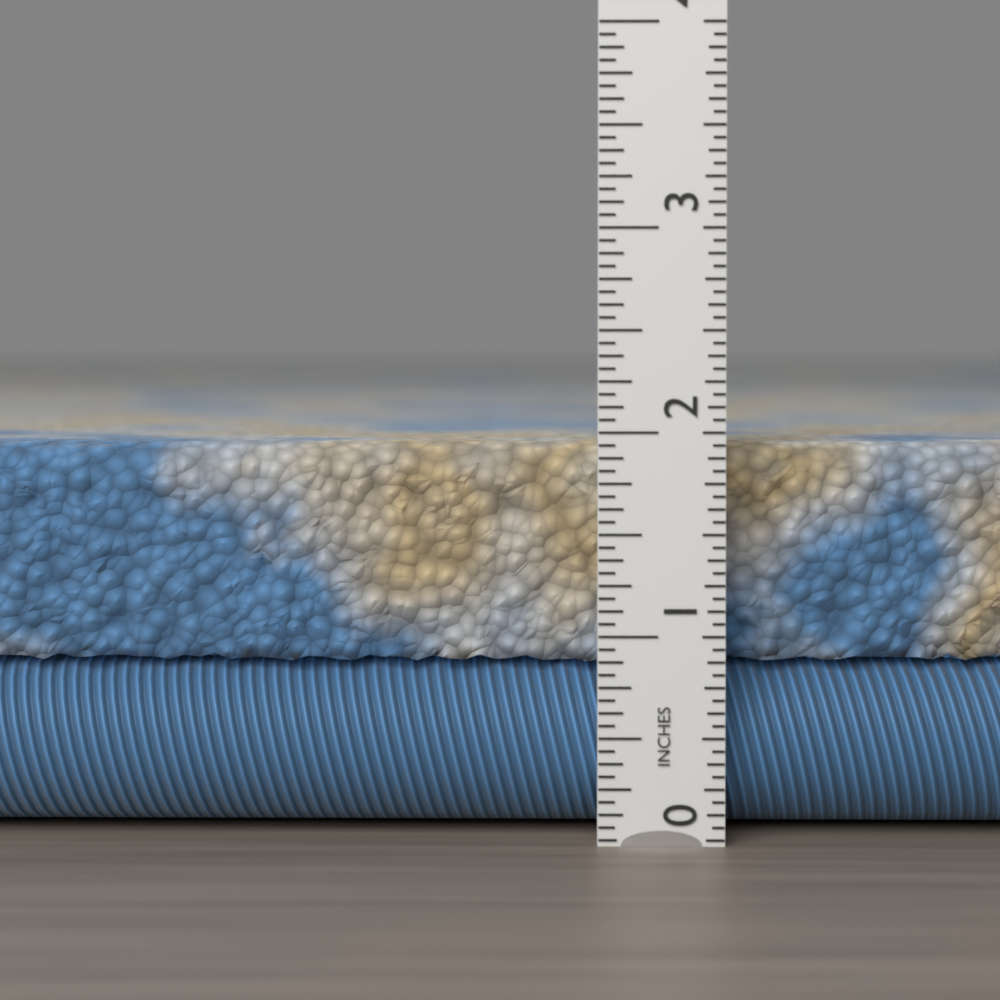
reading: 1.9375 in
